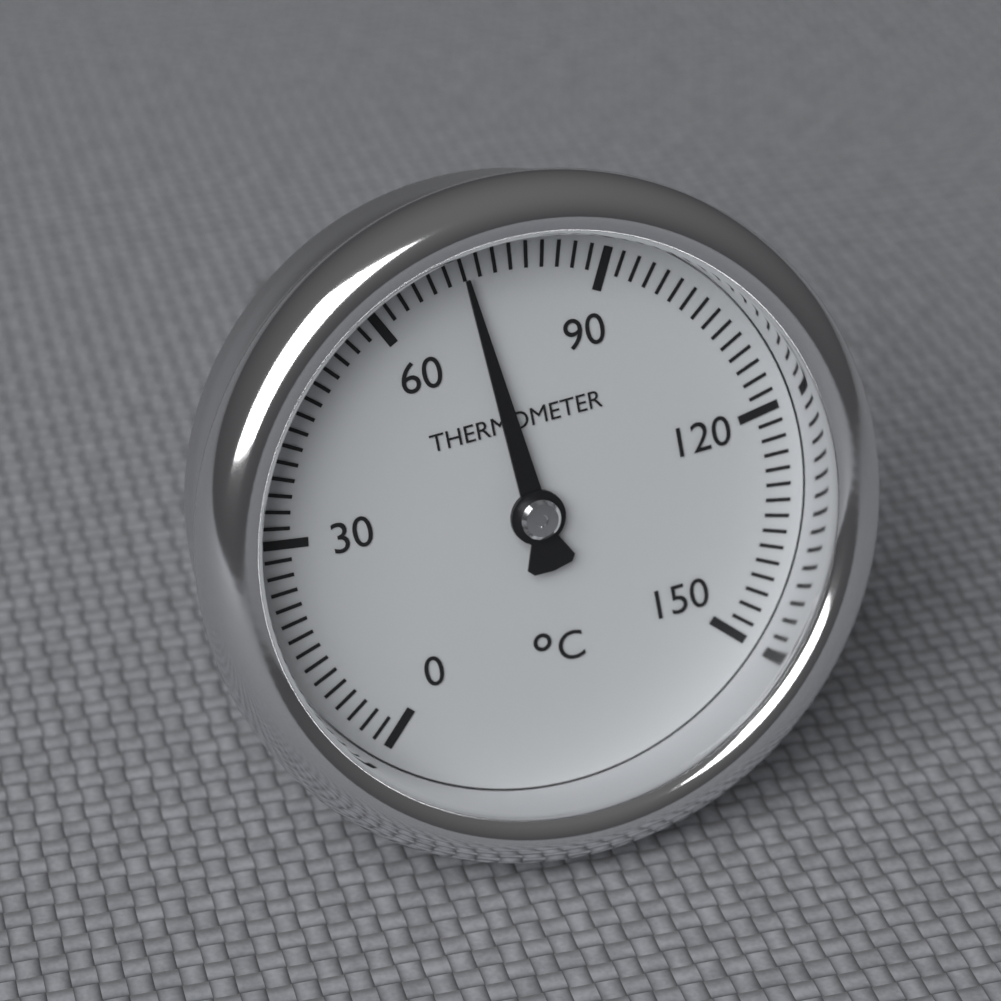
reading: 72 °C
